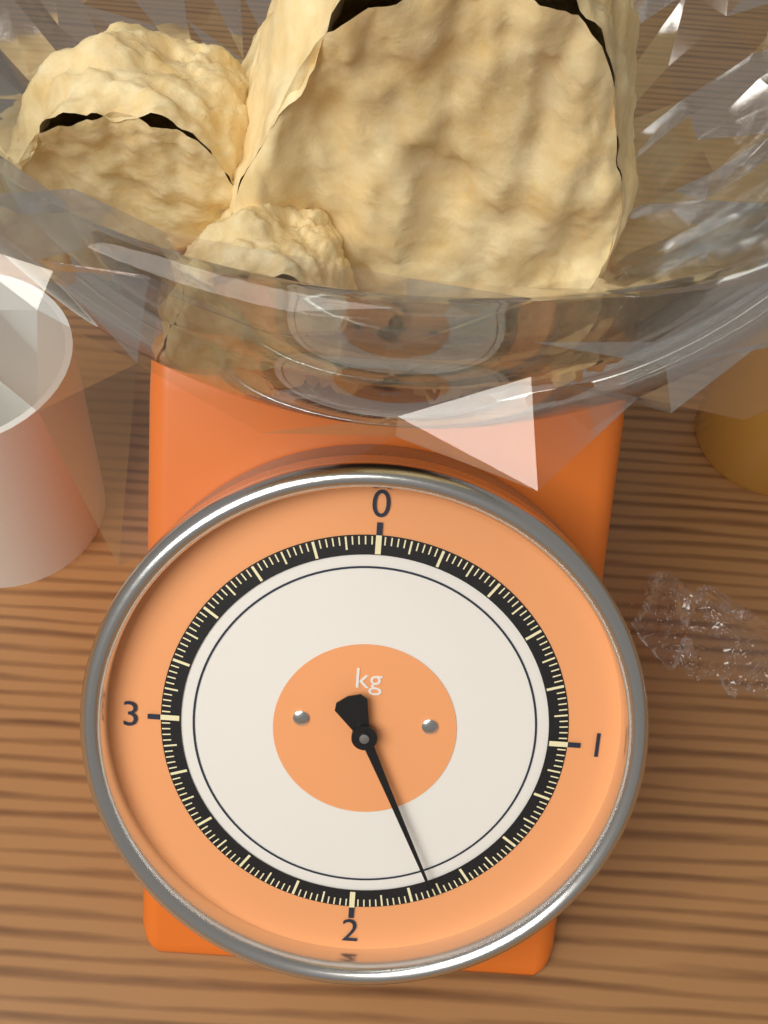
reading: 1.72 kg
